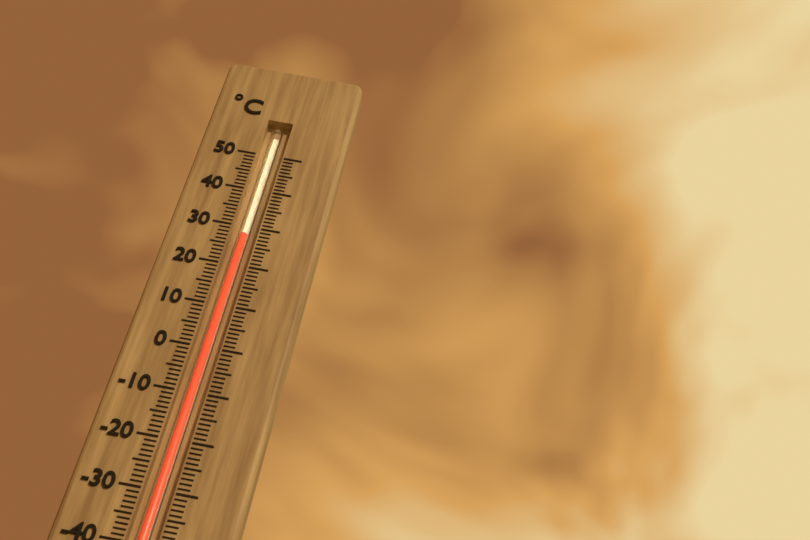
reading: 28 °C
